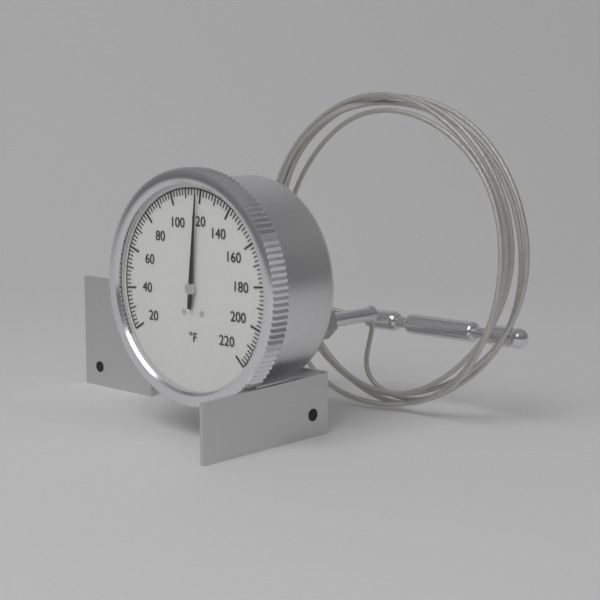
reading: 118 °F
